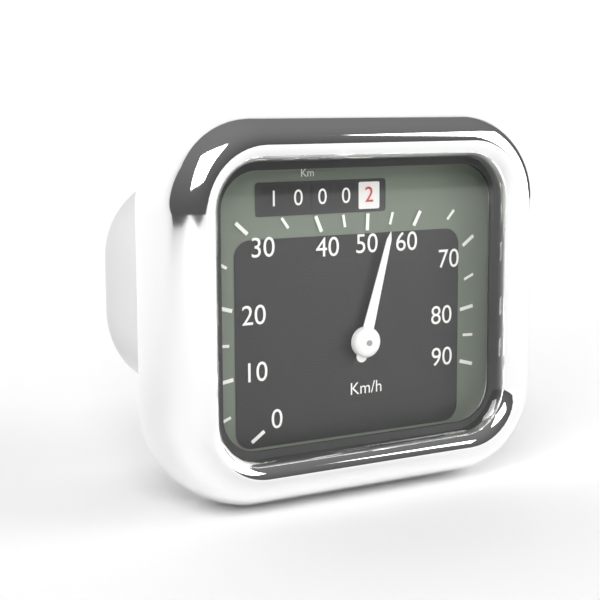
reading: 55 km/h
